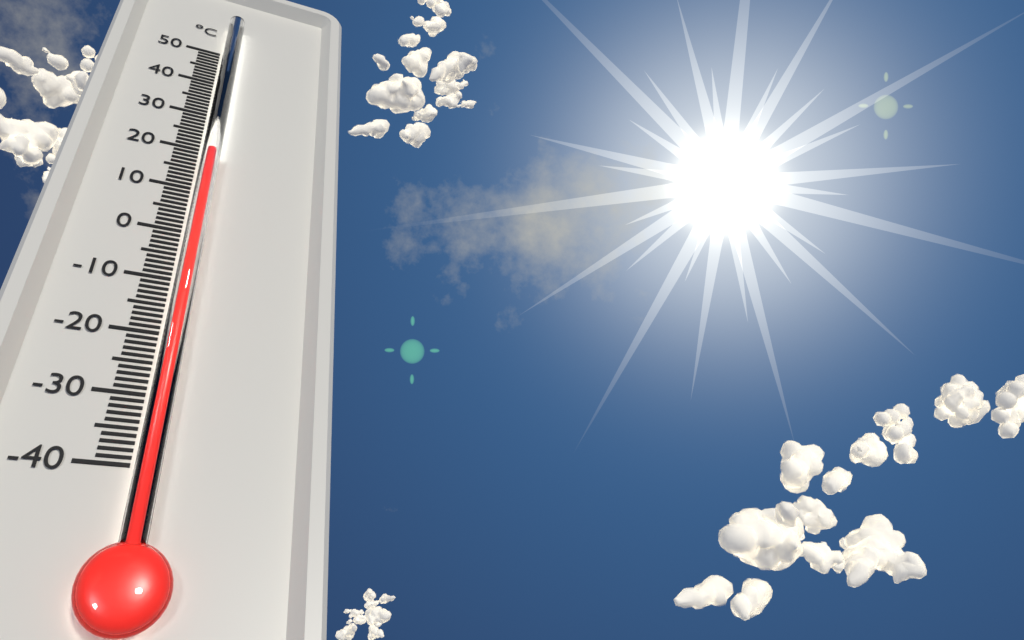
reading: 18 °C
